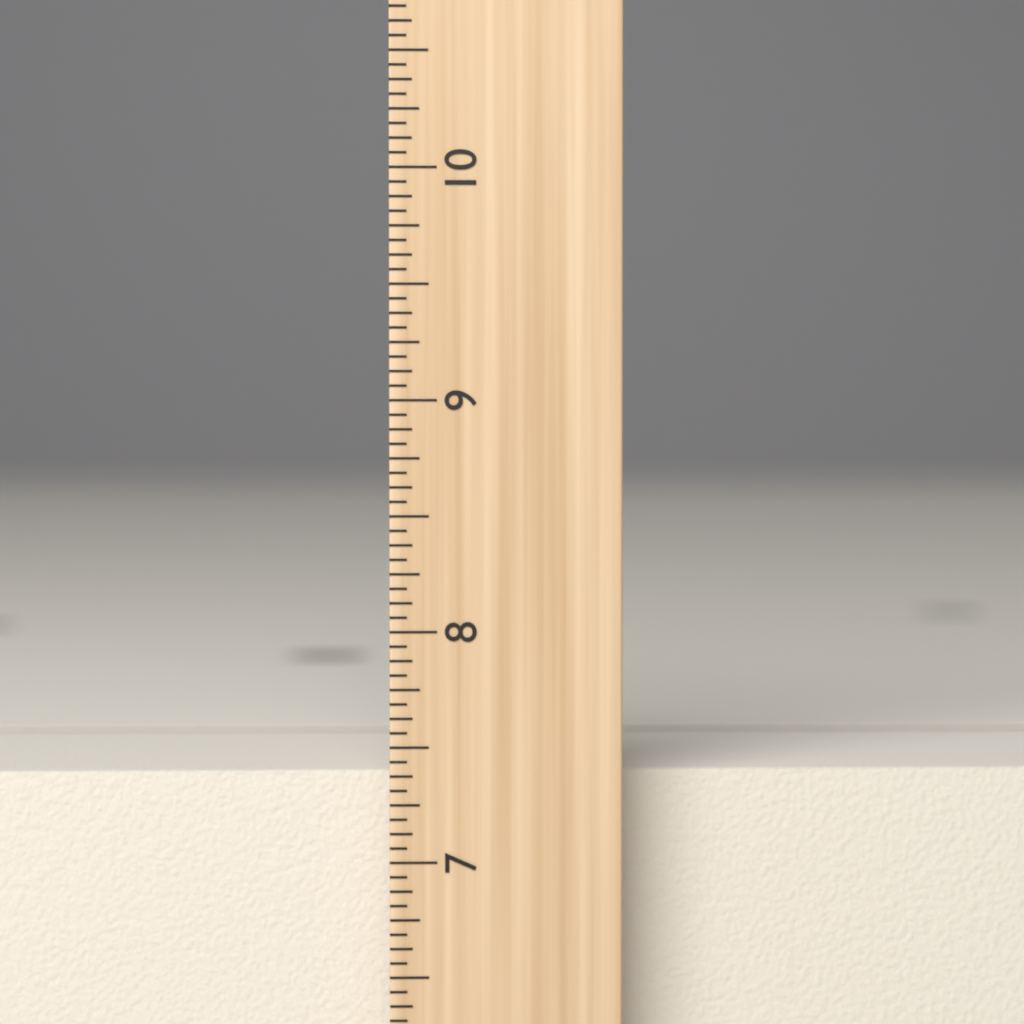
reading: 7.3750 inch
